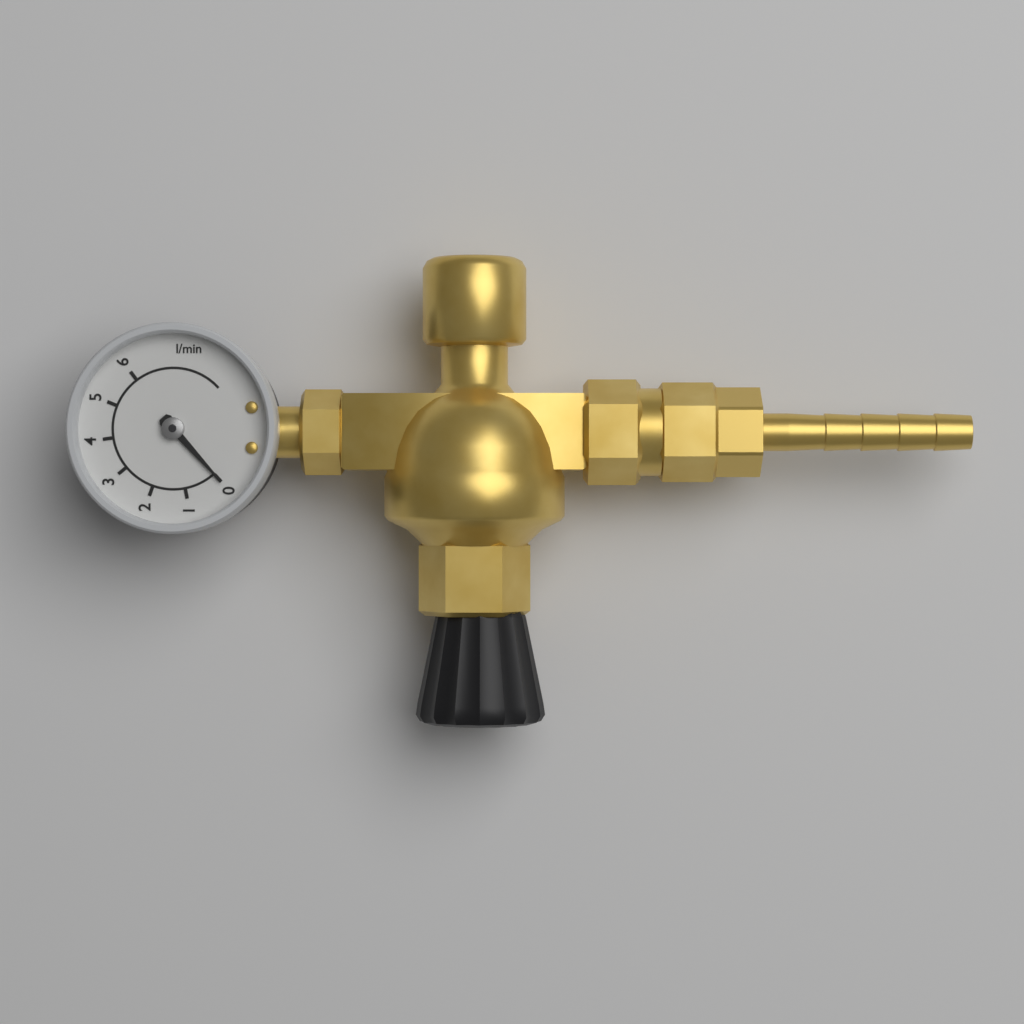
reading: 0 l/min
